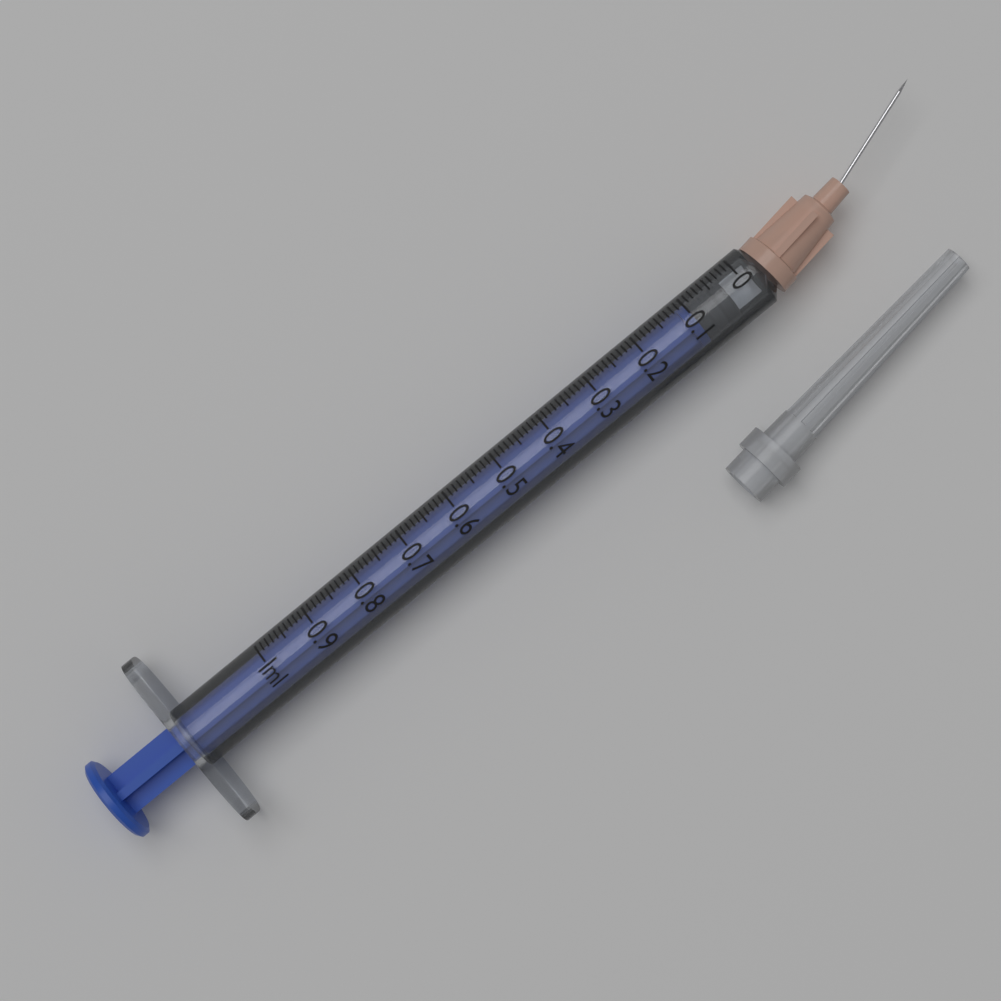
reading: 0.03 ml
